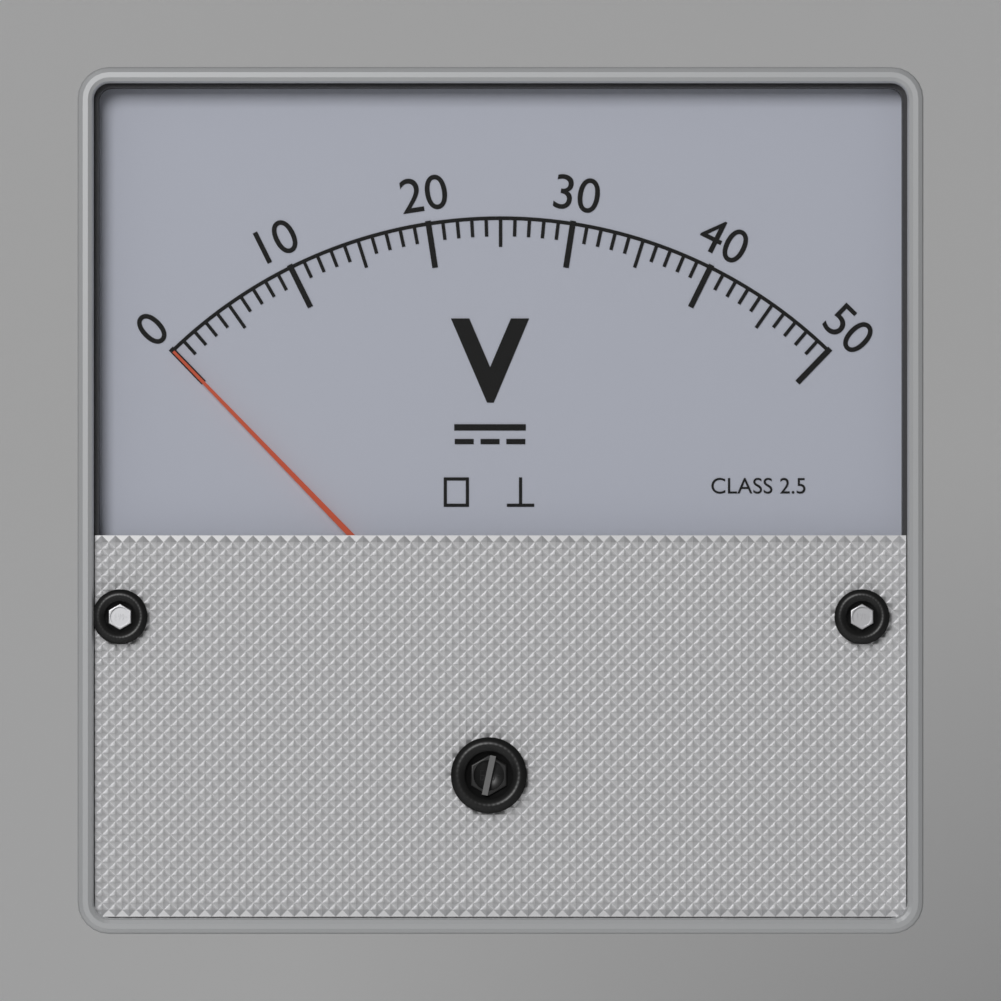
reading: 0 V
